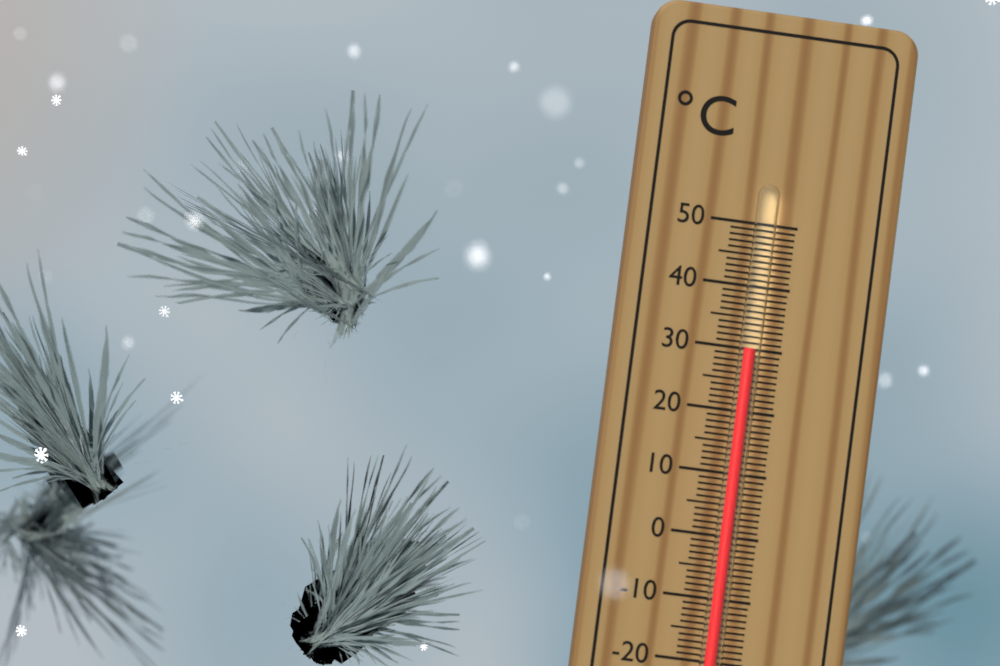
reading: 30 °C
